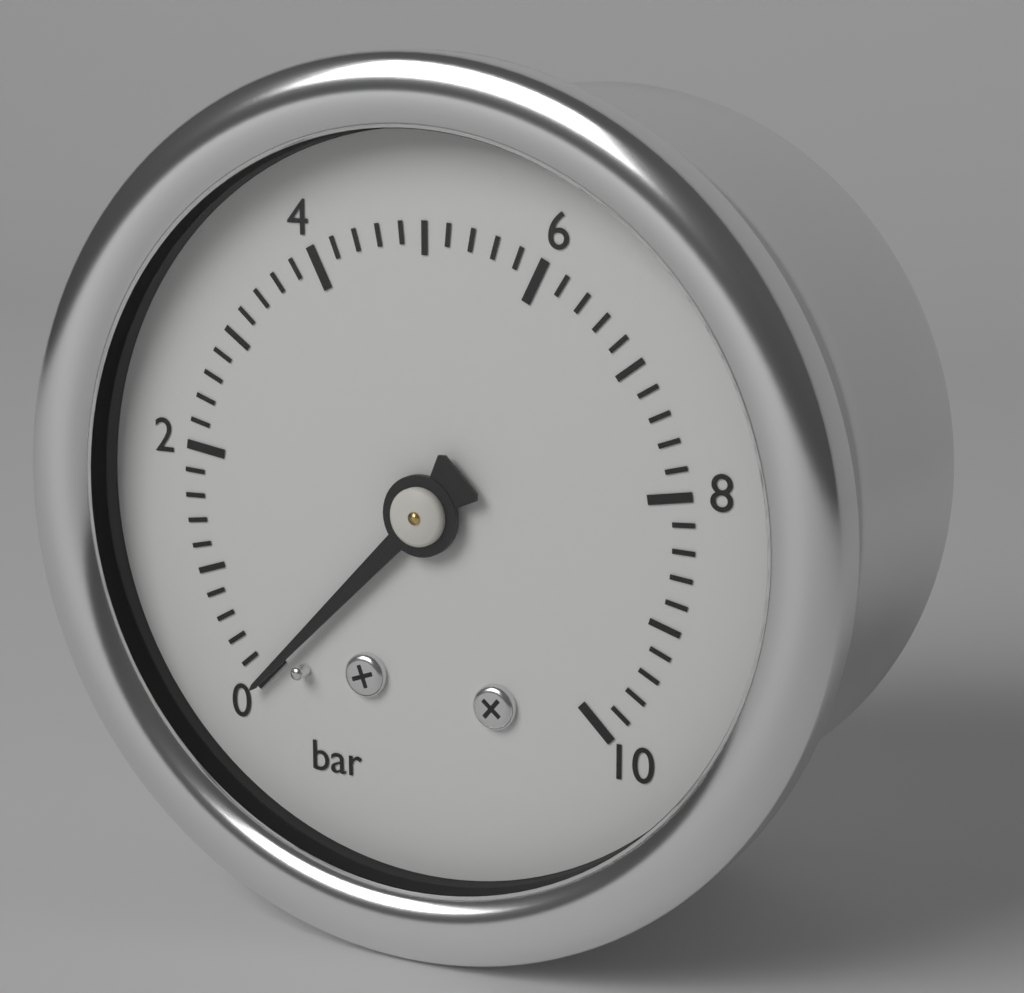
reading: 0.0 bar
